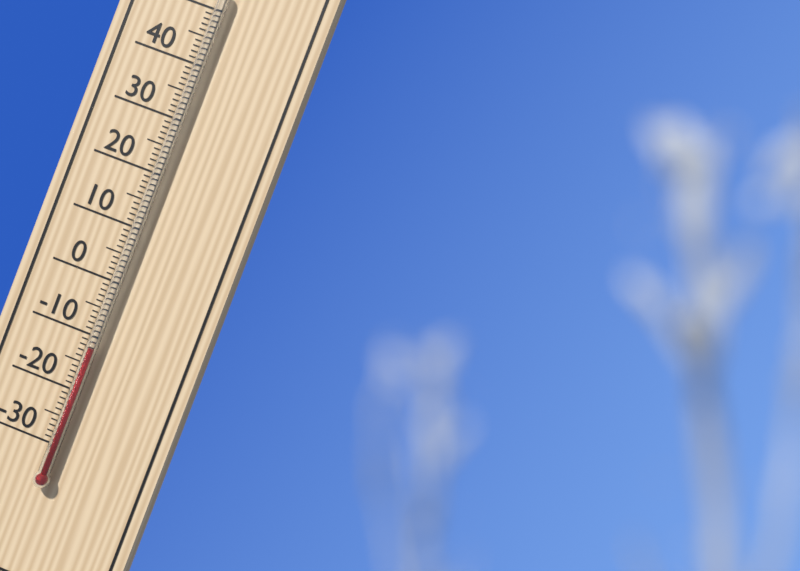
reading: -12 °C
